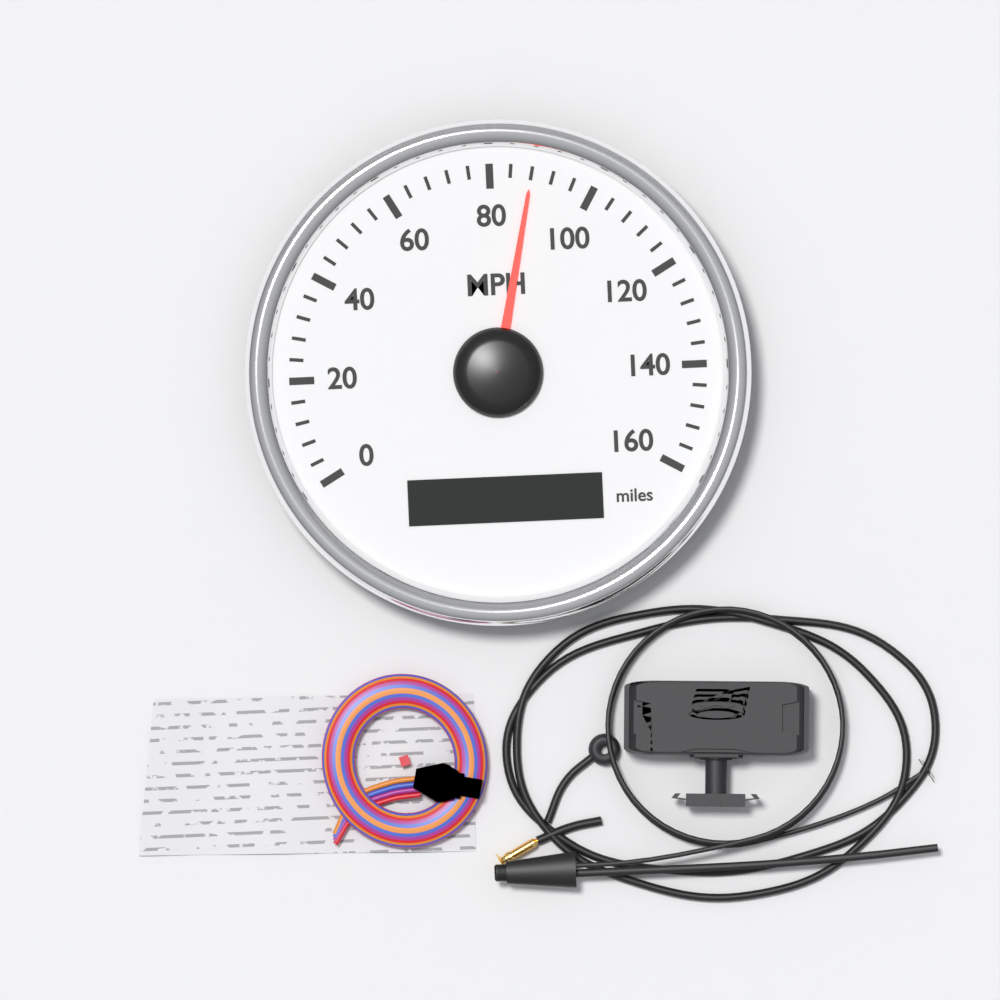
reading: 88 MPH
